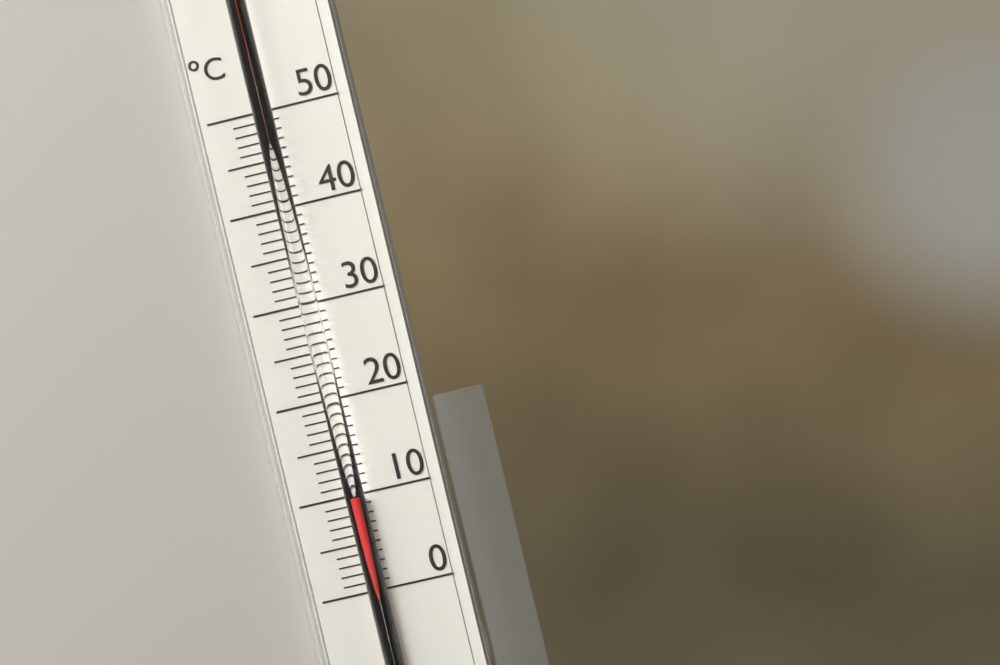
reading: 10 °C
